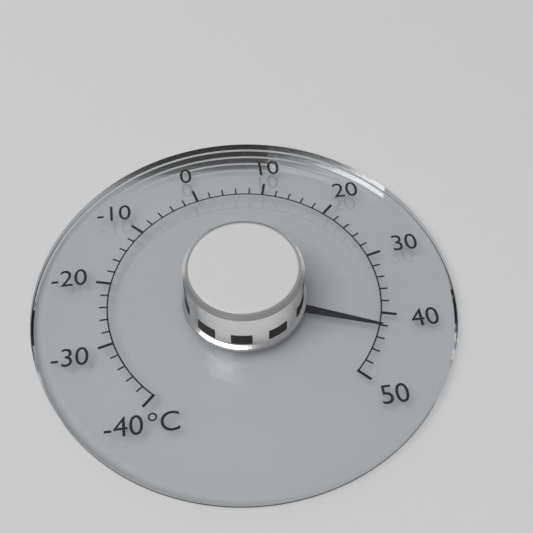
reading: 42 °C
